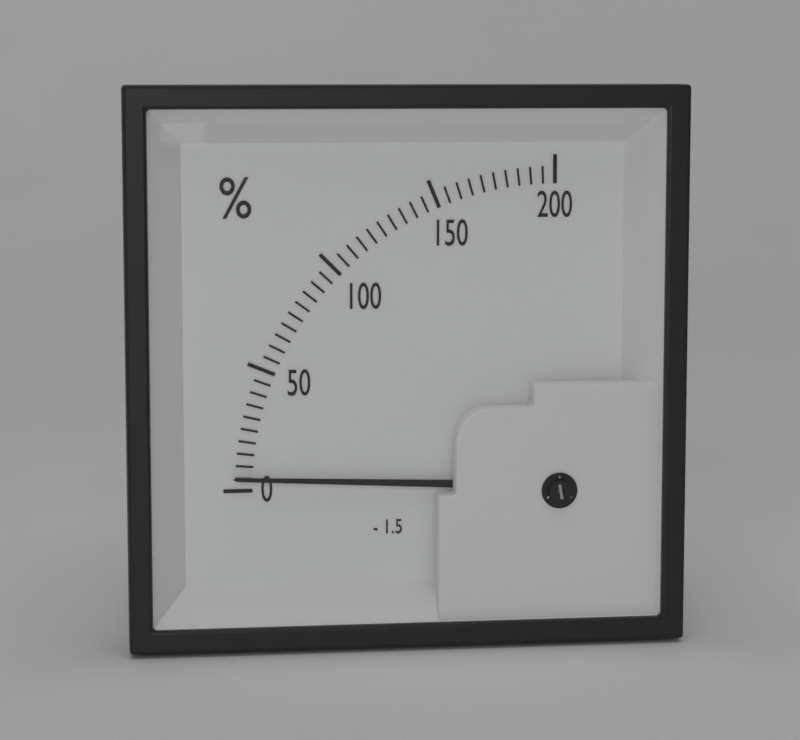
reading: 5 %
